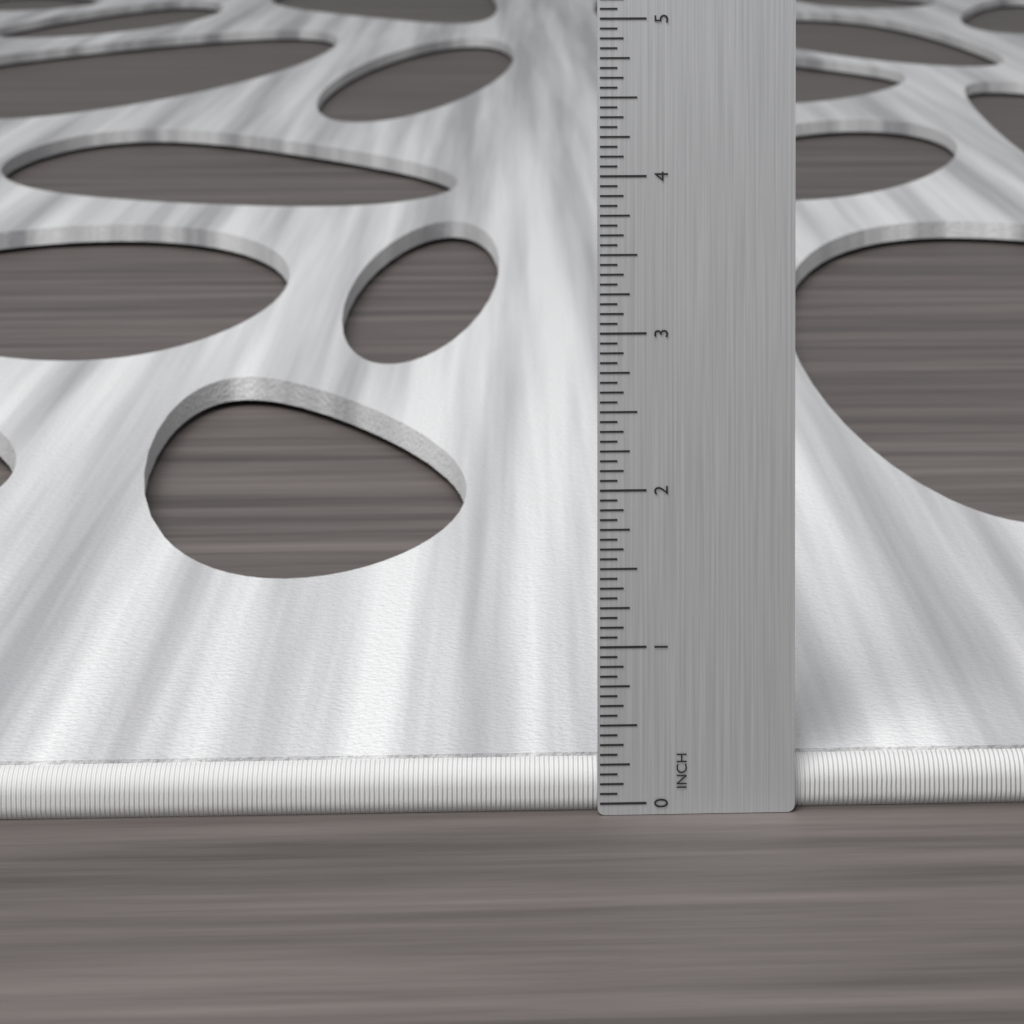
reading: 0.2500 in
